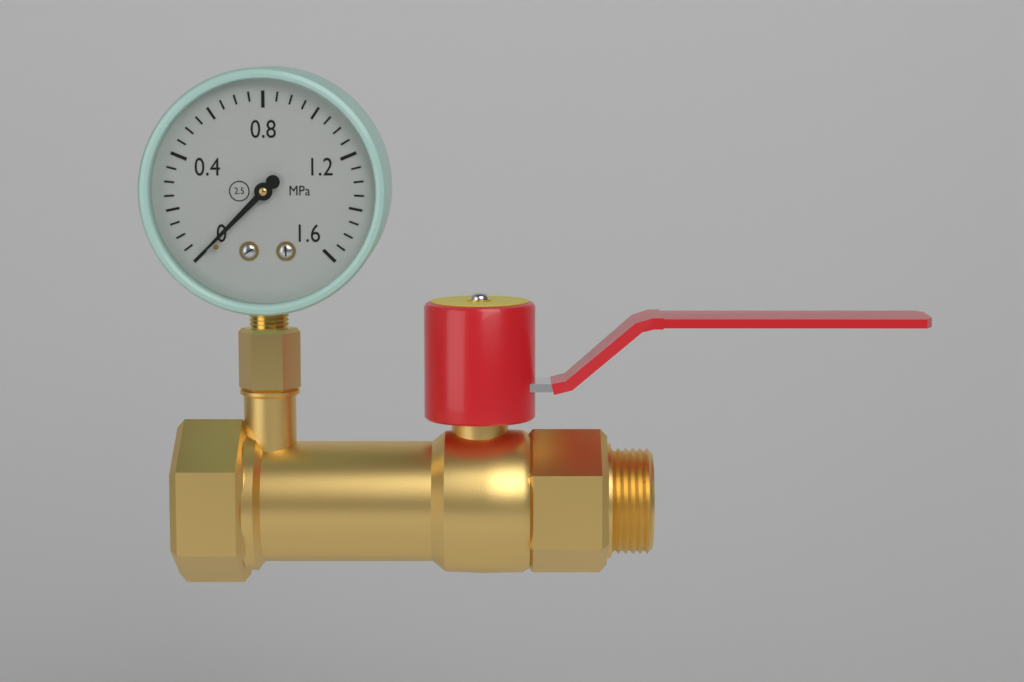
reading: 0.00 MPa
